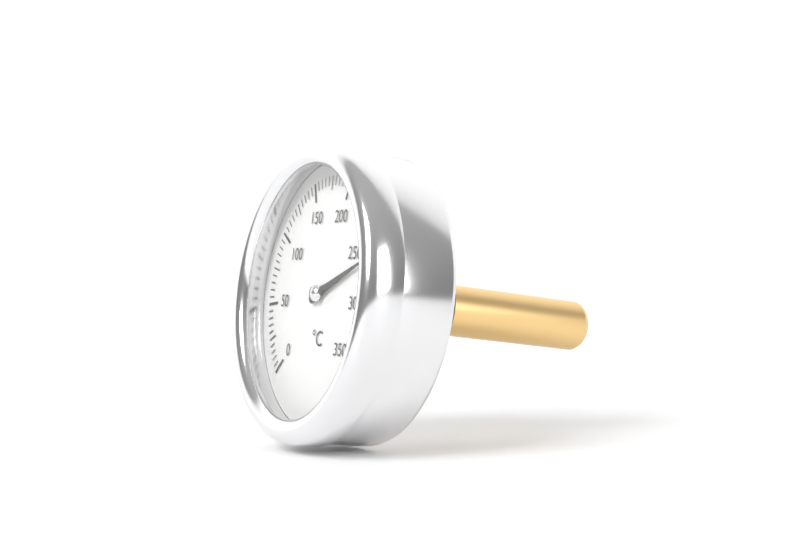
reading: 265 °C
